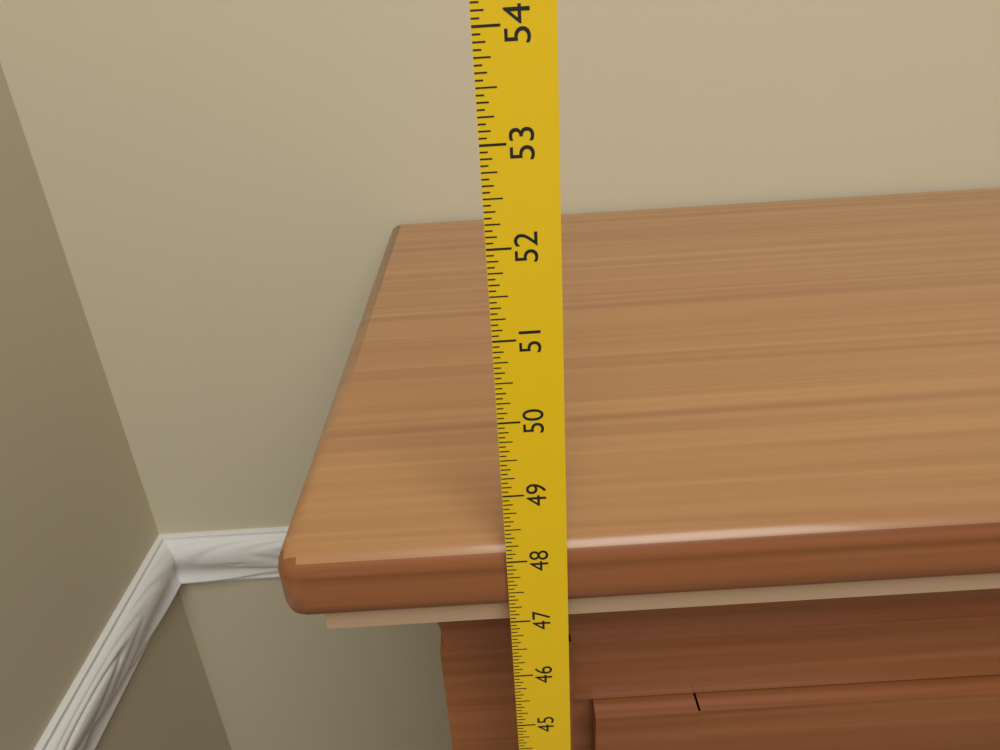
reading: 48.1875 in
